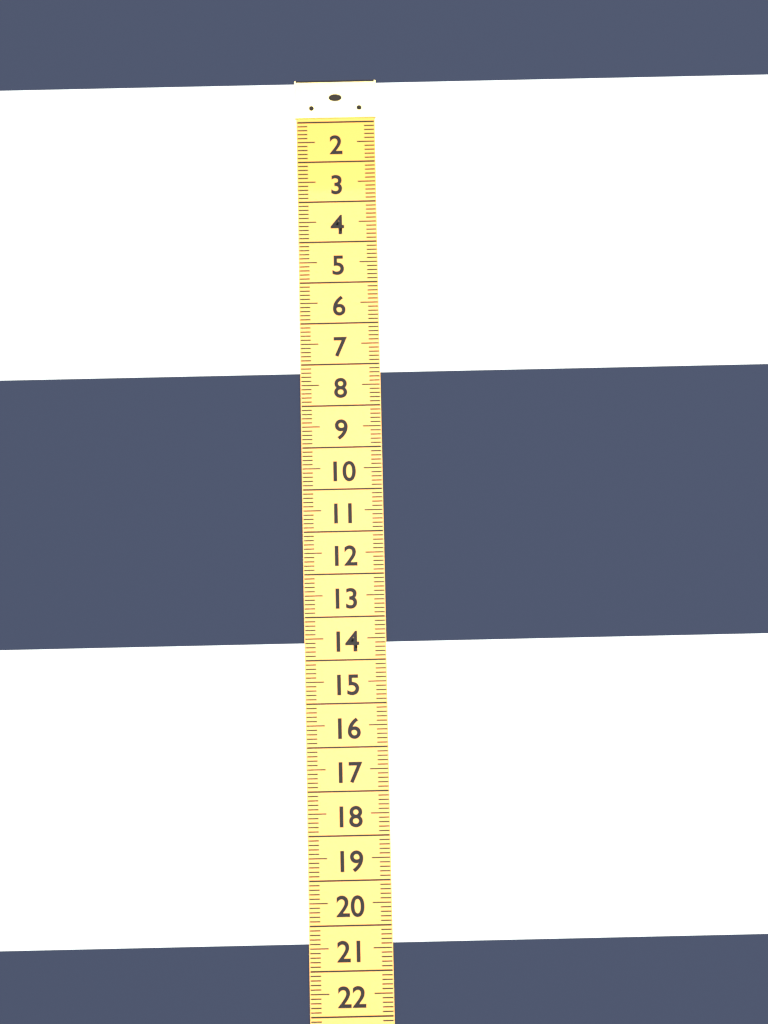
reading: 7.2 (no unit)
